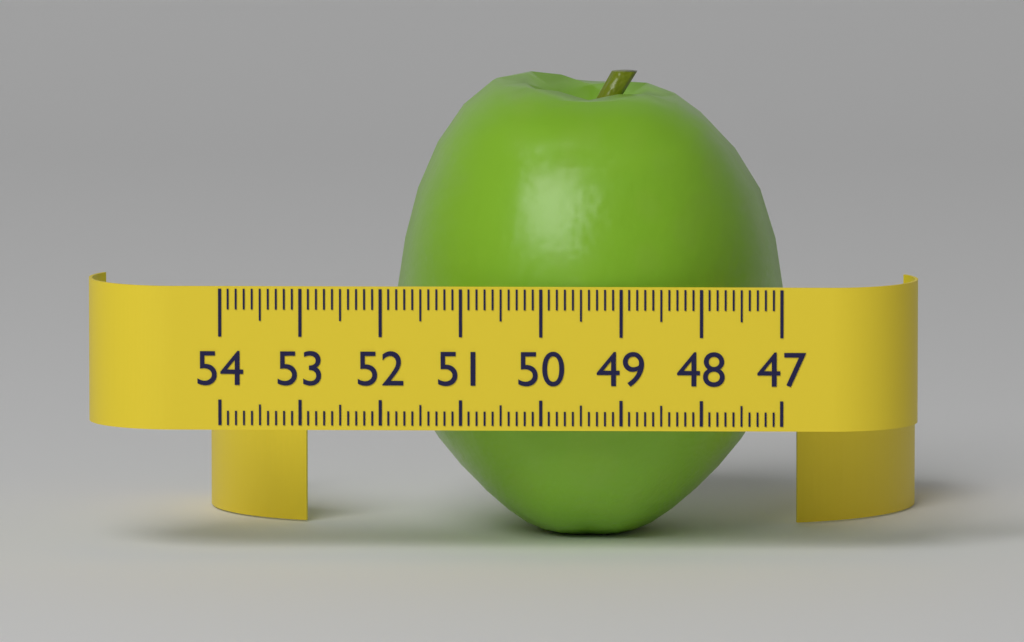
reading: 51.9 (no unit)
